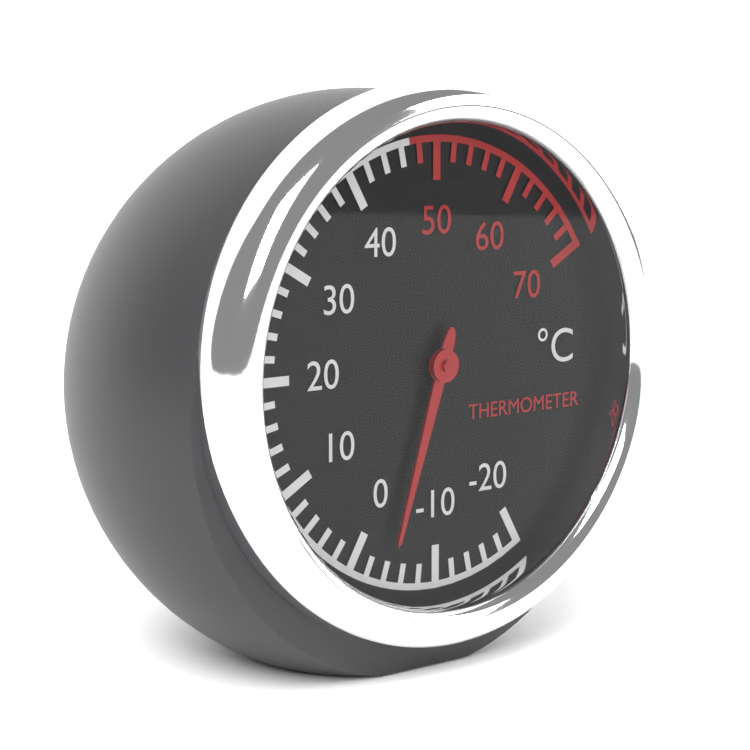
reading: -4 °C
